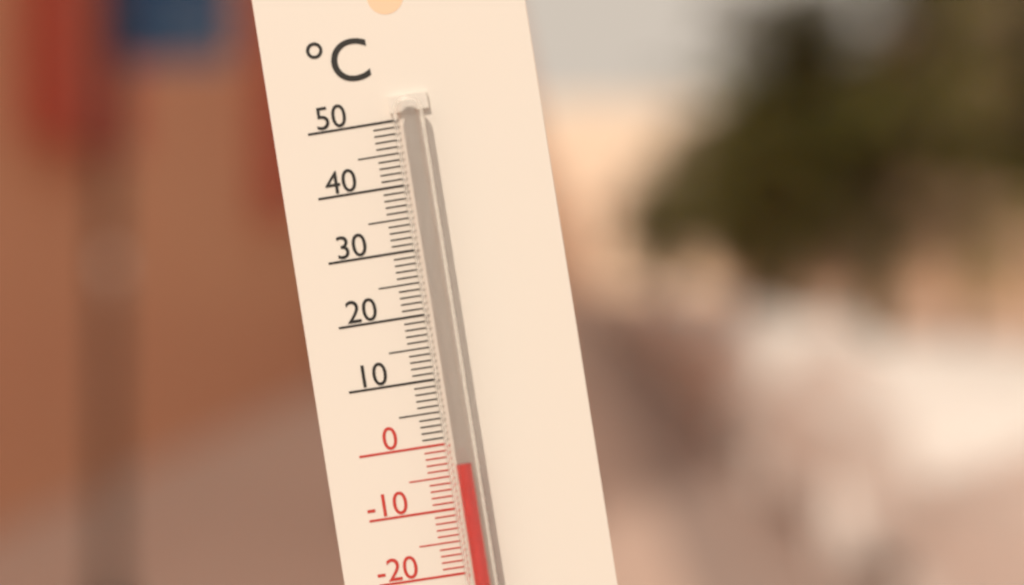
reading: -3 °C
